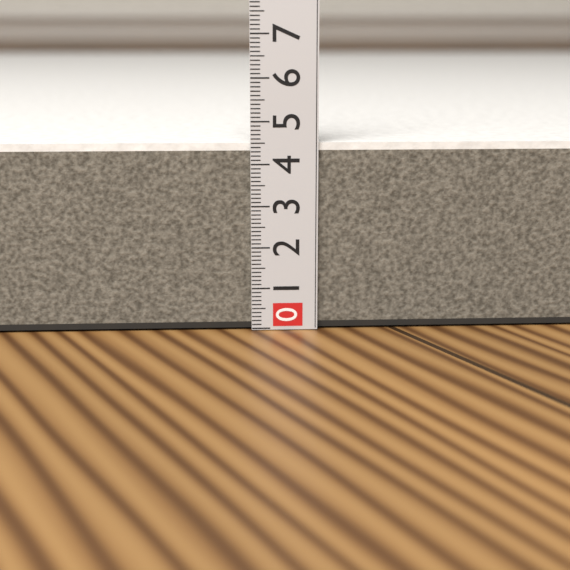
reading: 4.5 (no unit)
